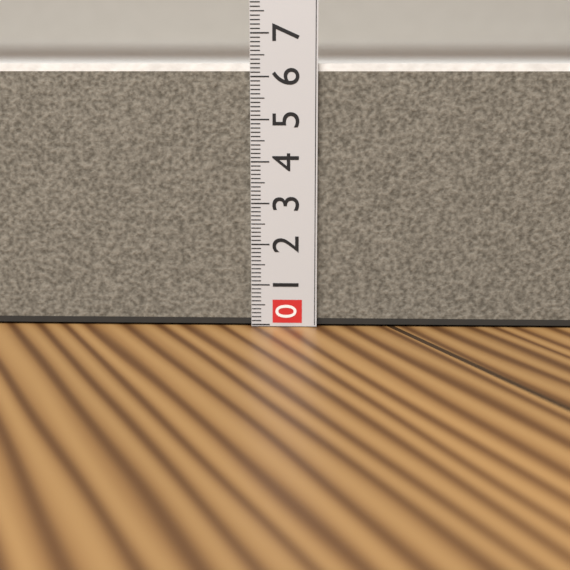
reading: 6.3 (no unit)
